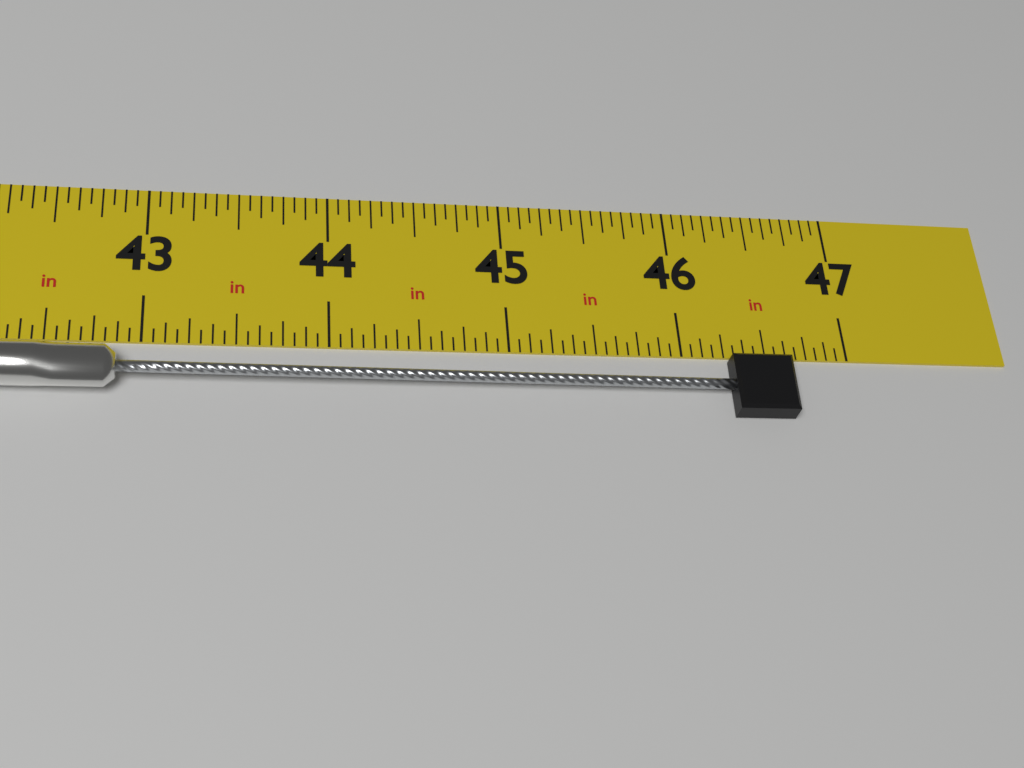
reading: 46.6250 in
